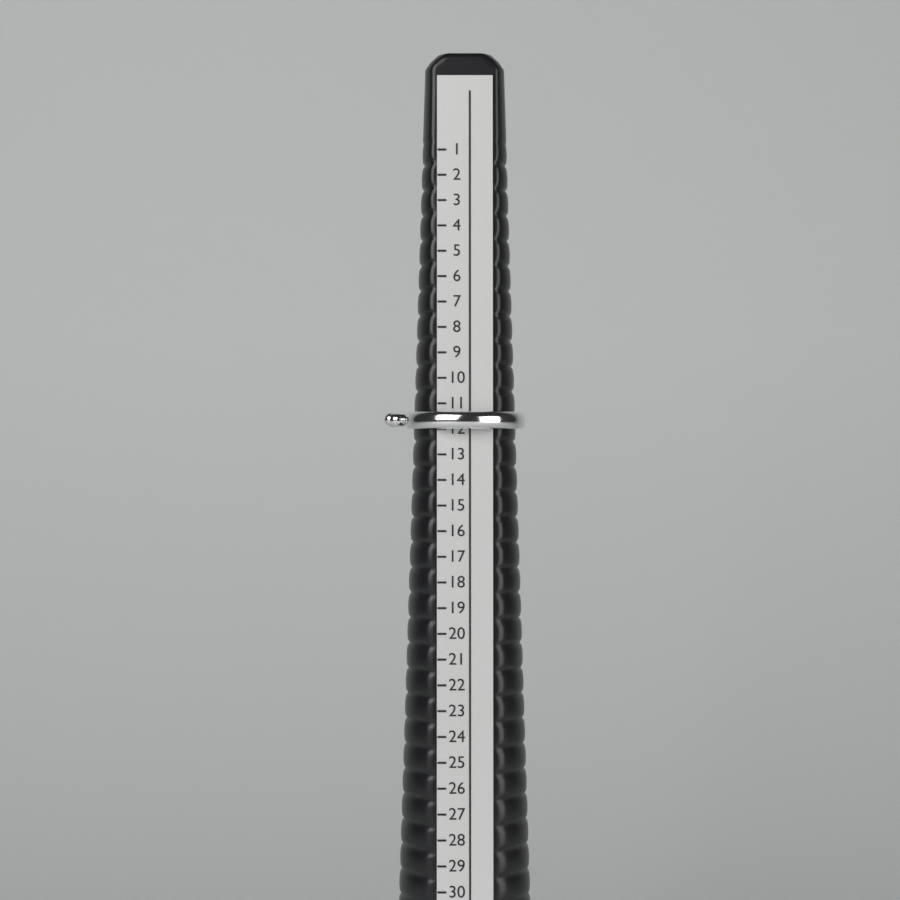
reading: 12 (no unit)
